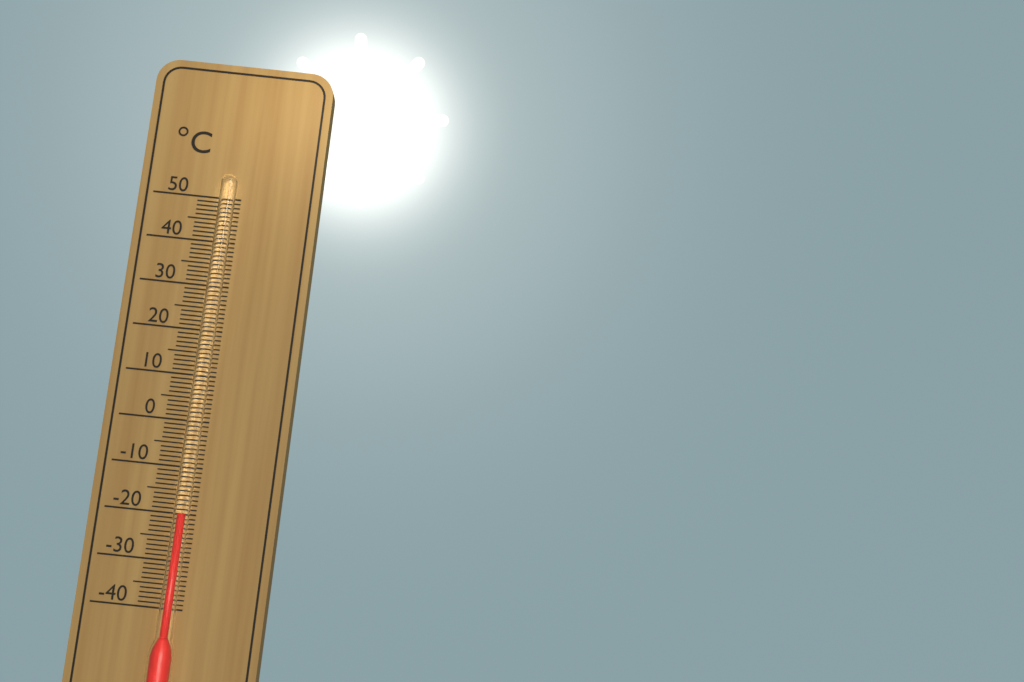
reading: -20 °C
